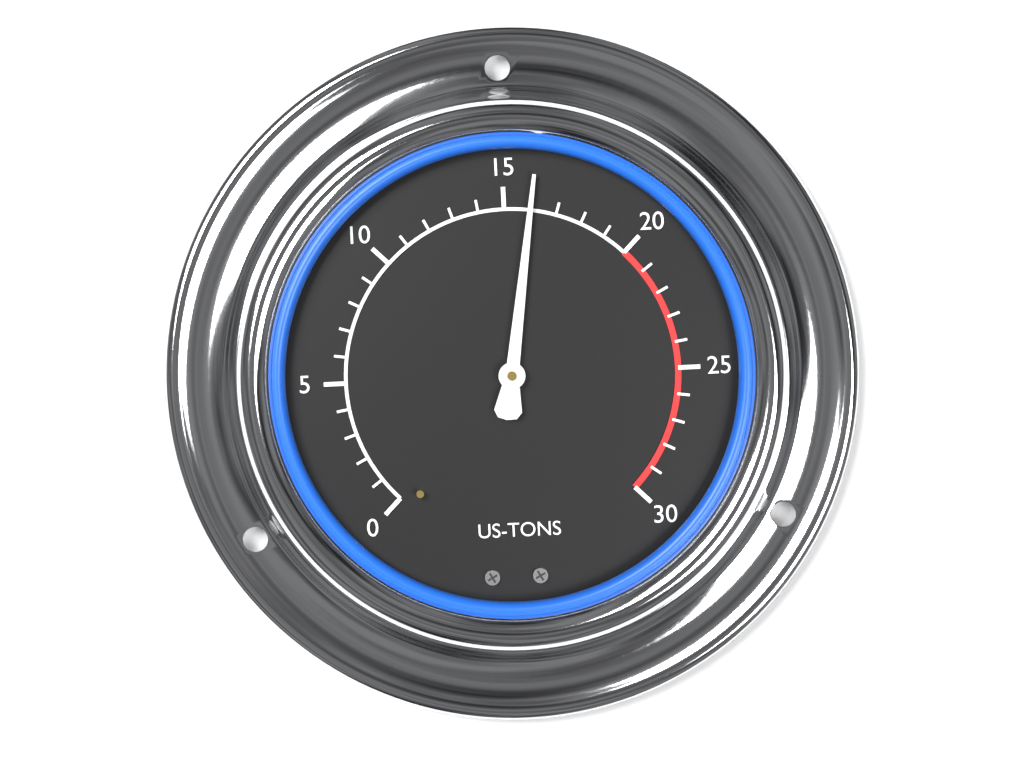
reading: 16 US-TONS
